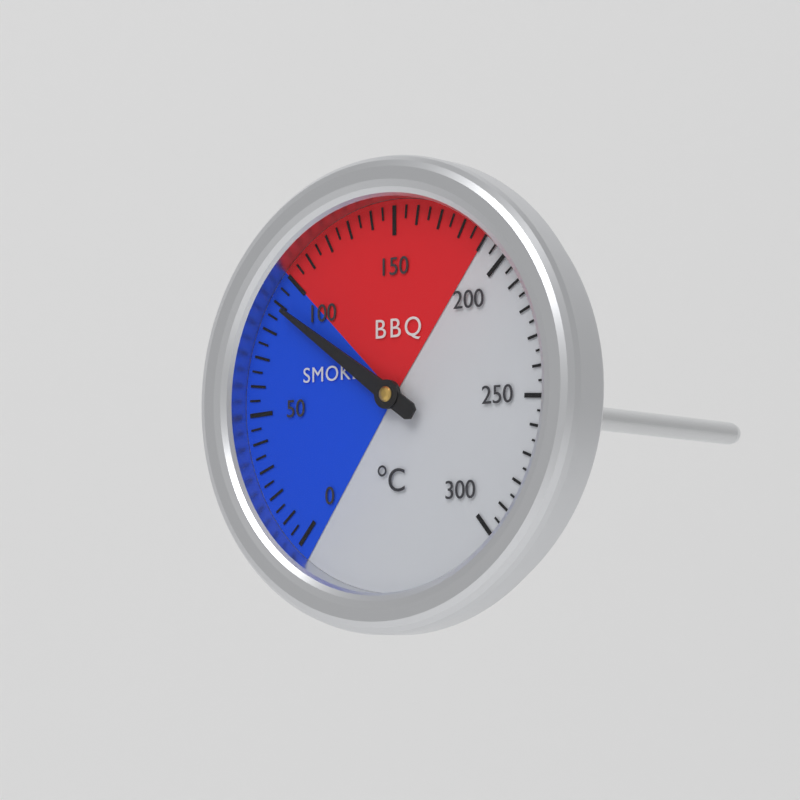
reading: 90 °C
